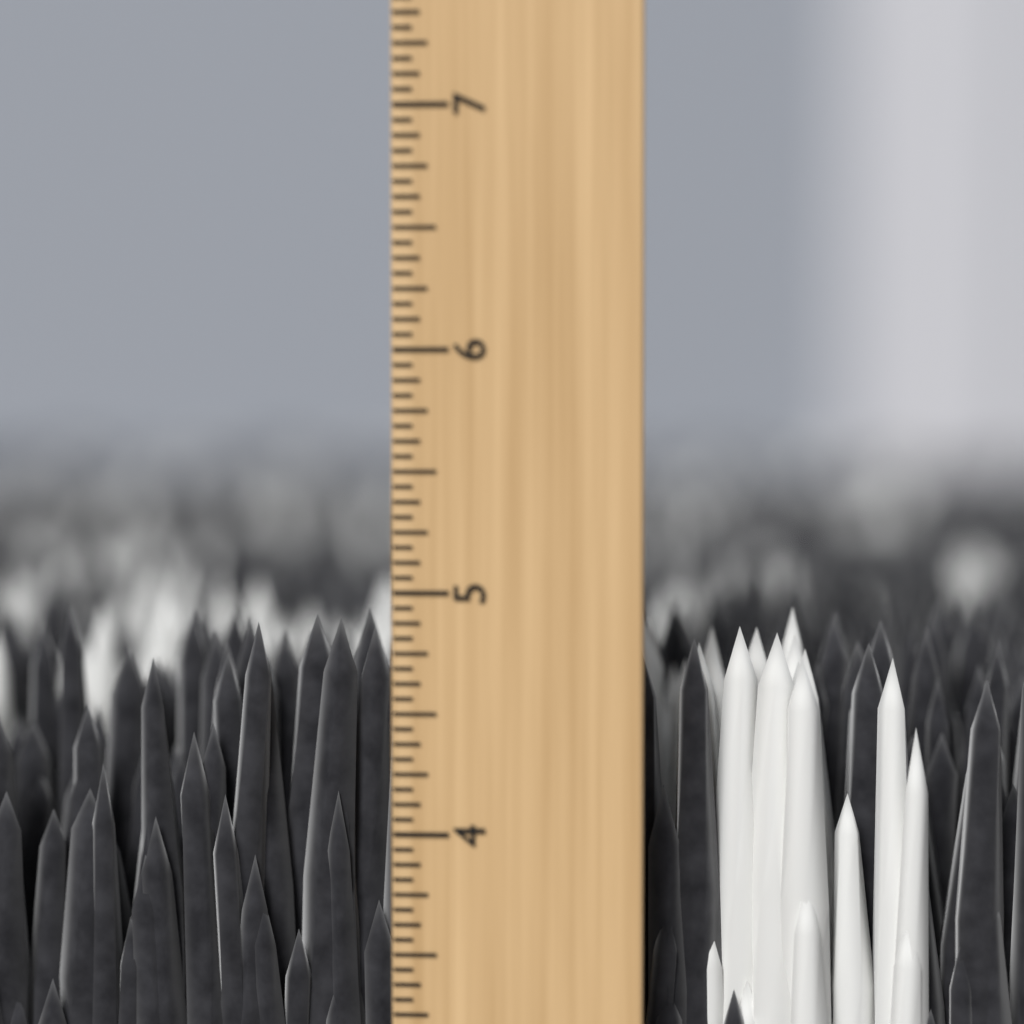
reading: 4.8750 inch
